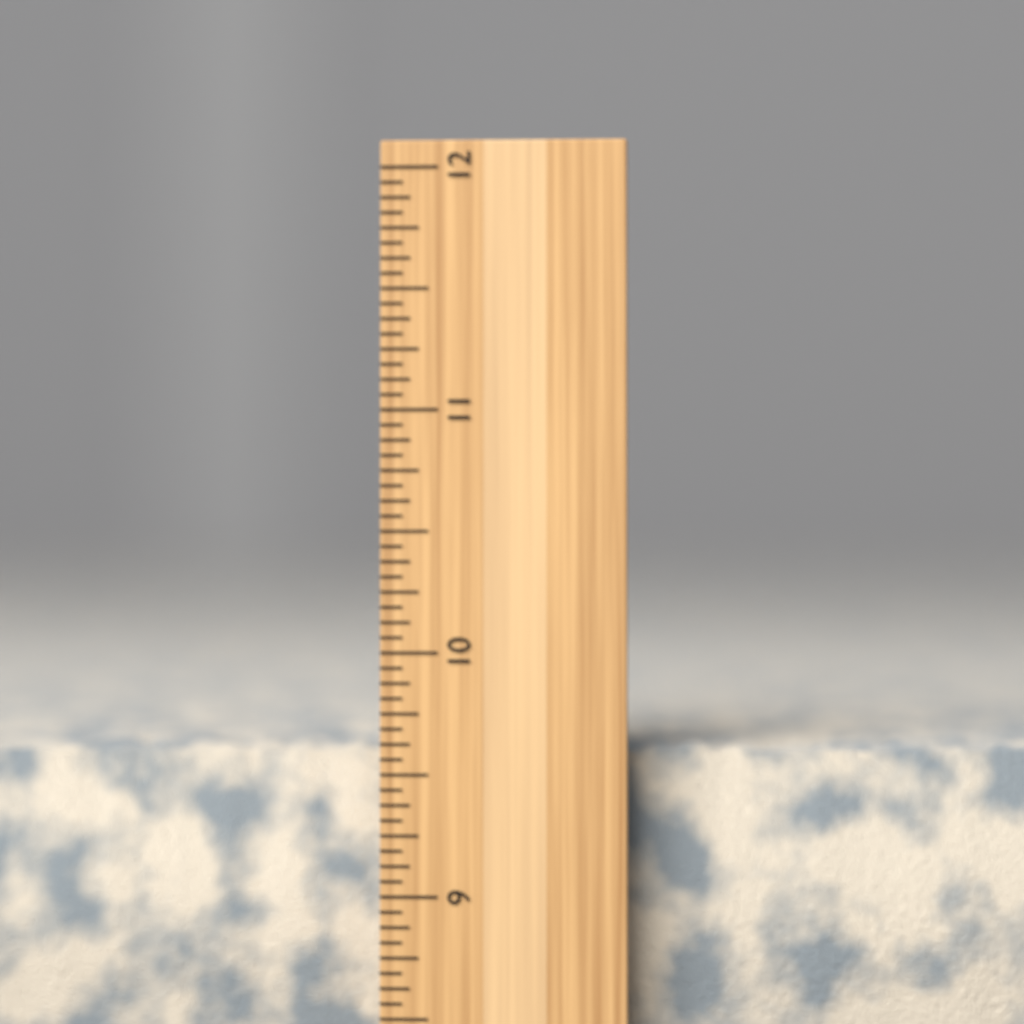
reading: 9.6250 inch
